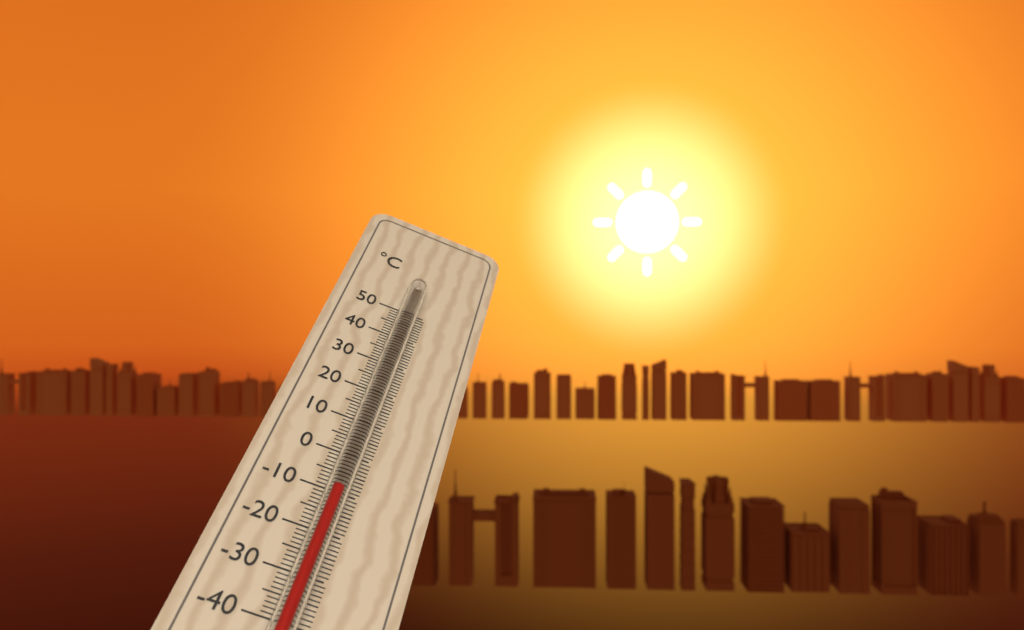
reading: -11 °C
